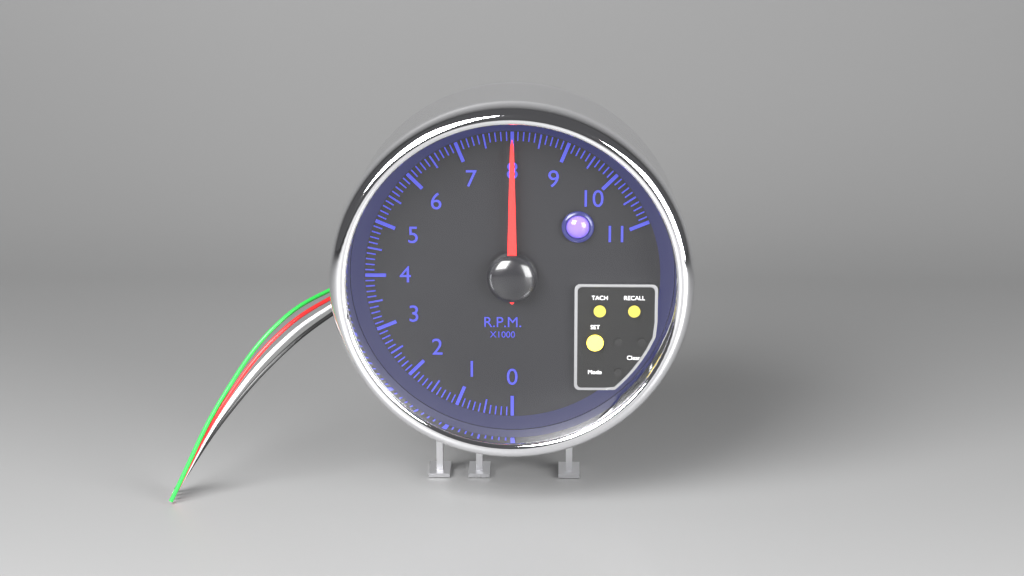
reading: 8.0 rpm x1000
